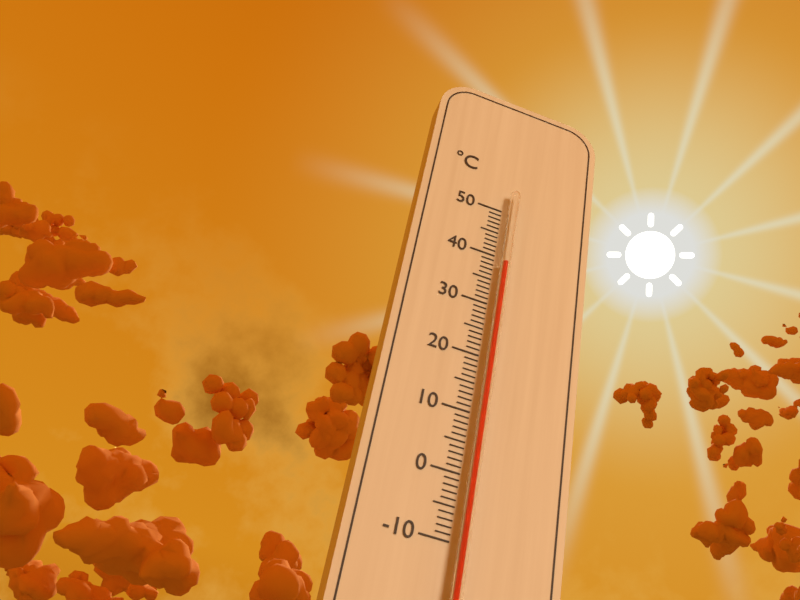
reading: 38 °C
